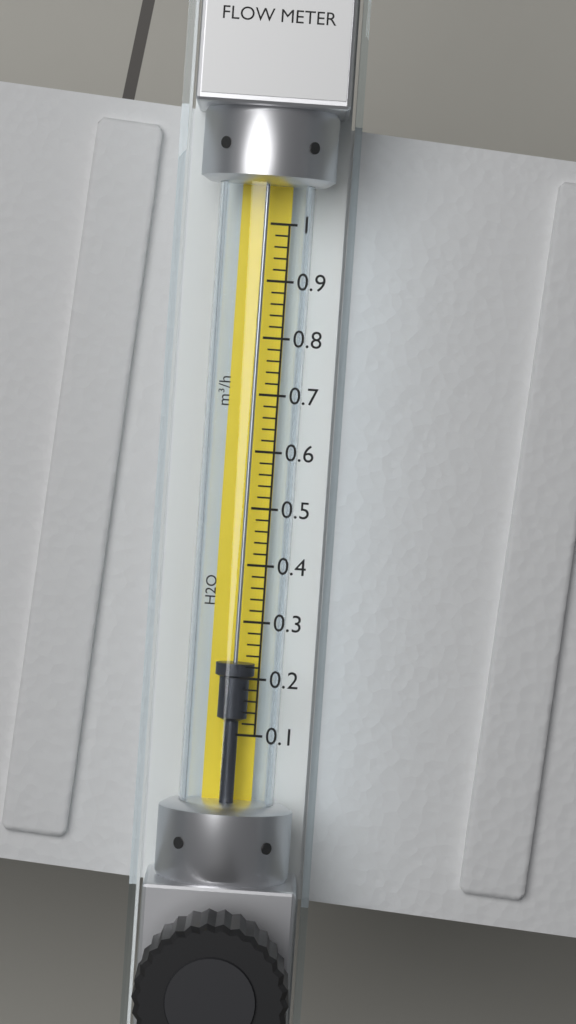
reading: 0.22 m³/h
